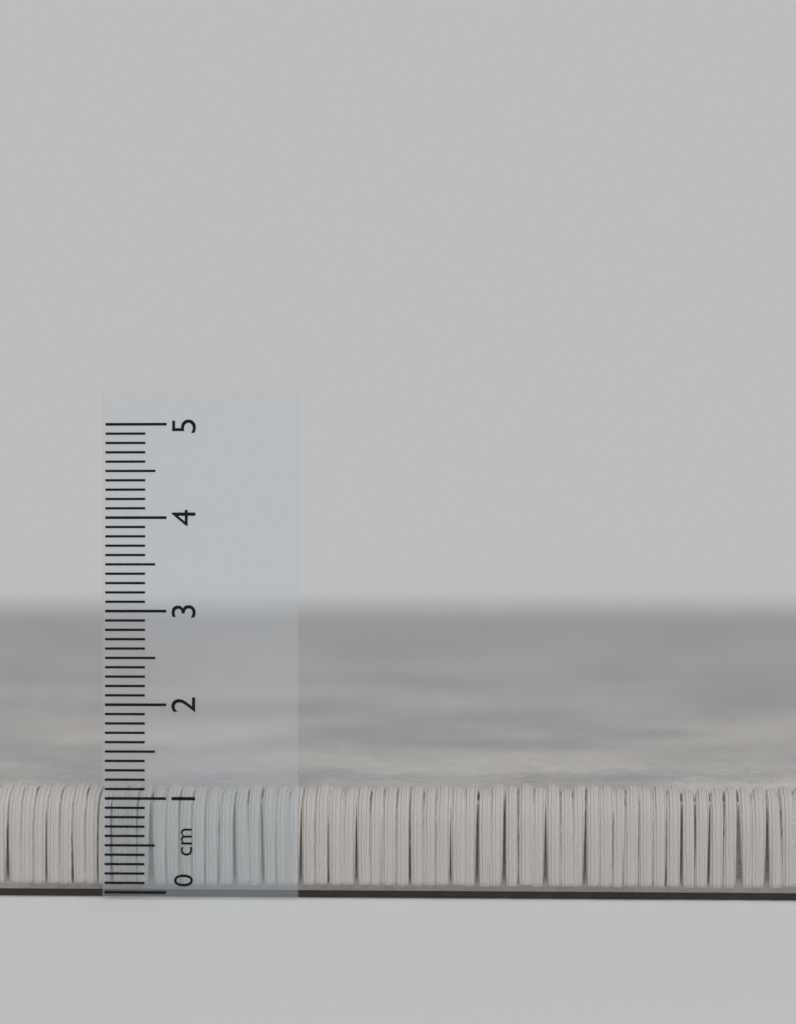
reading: 1.2 cm
